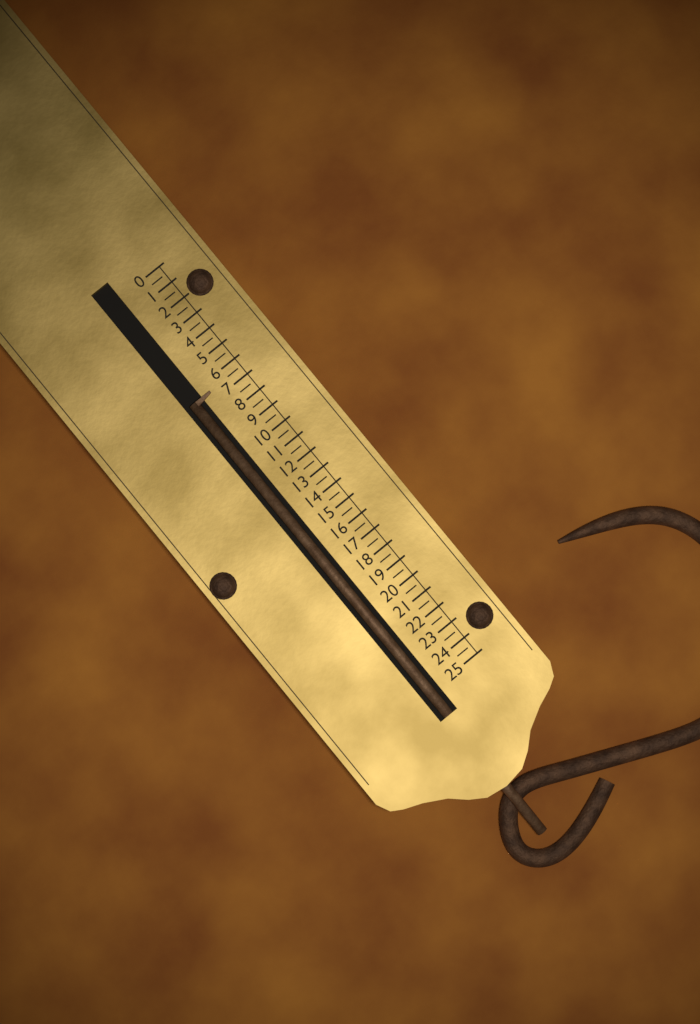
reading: 6.5 (no unit)
